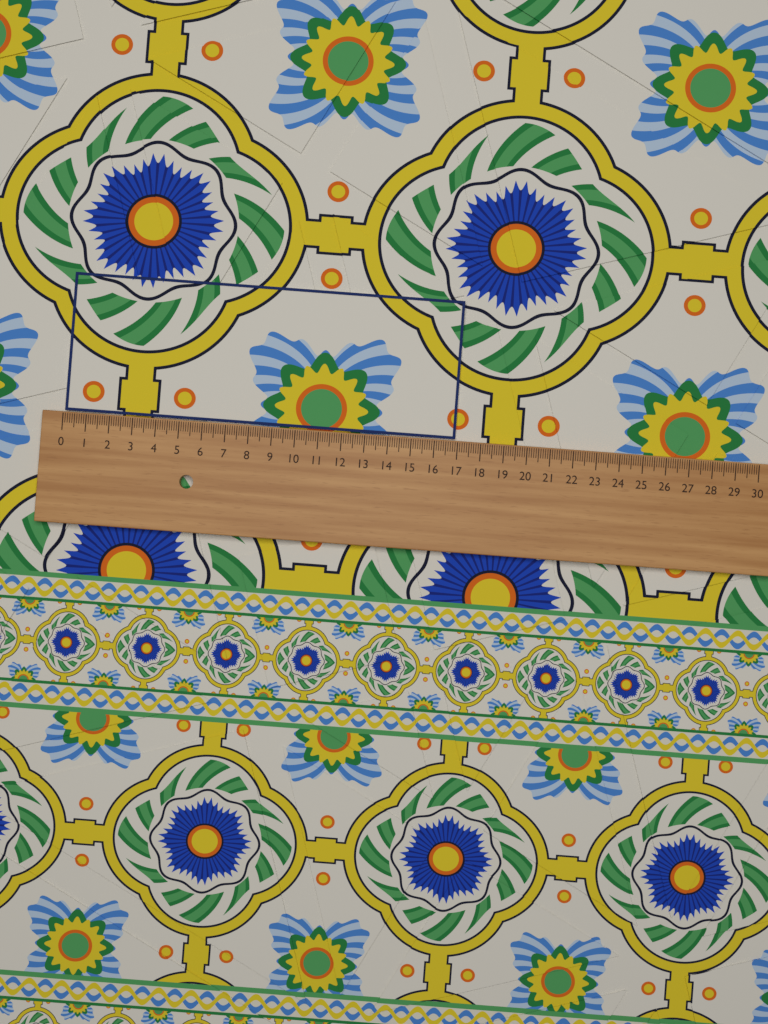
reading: 16.9 (no unit)
